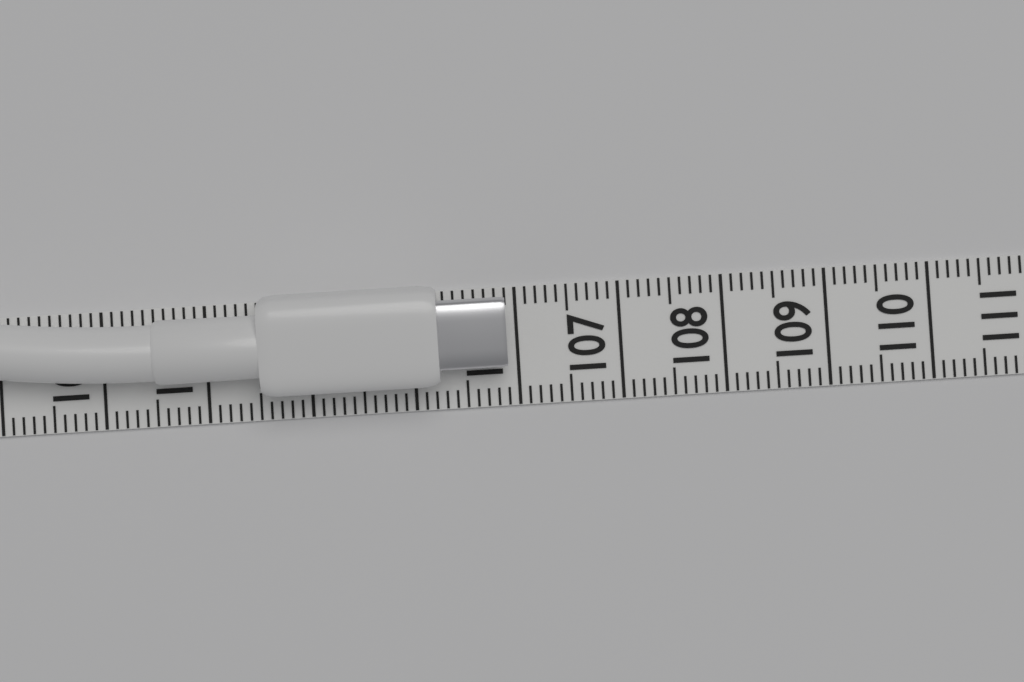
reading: 105.9 (no unit)
